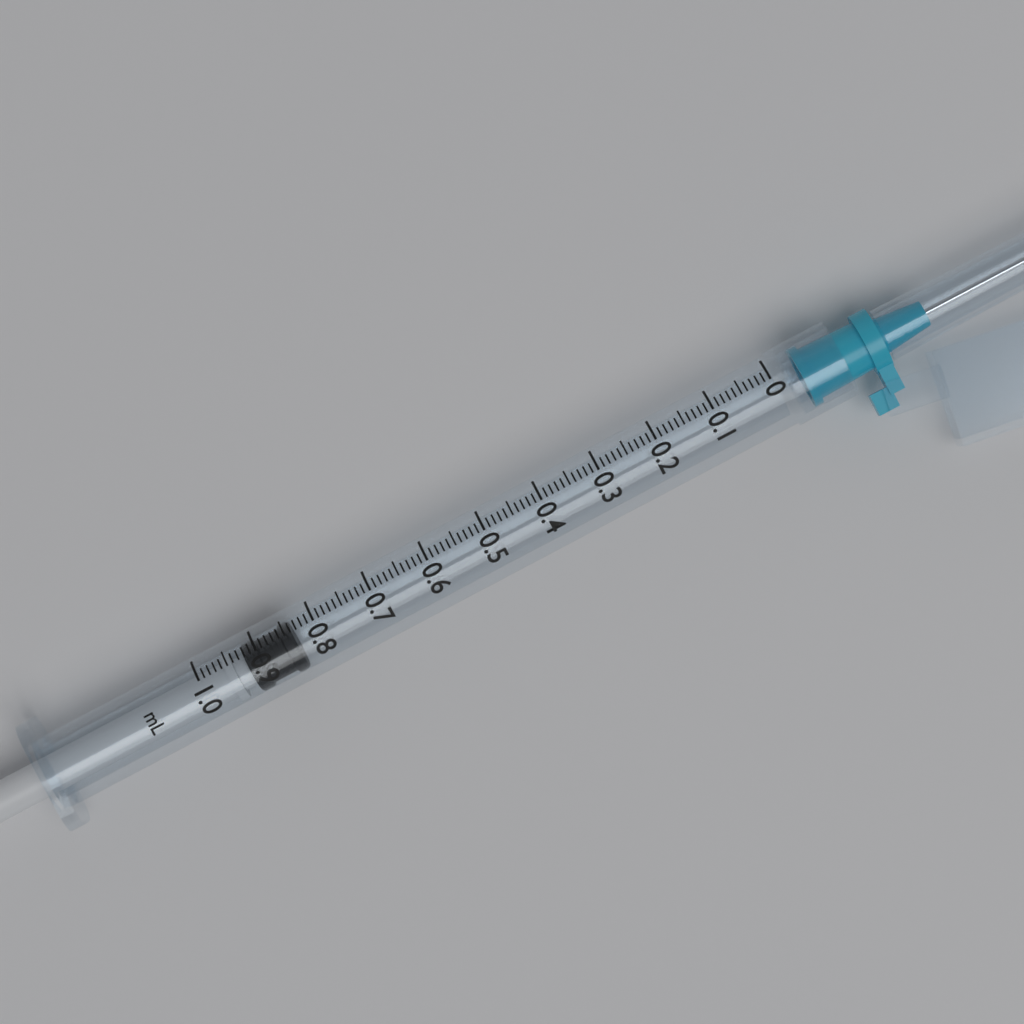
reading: 0.84 ml
